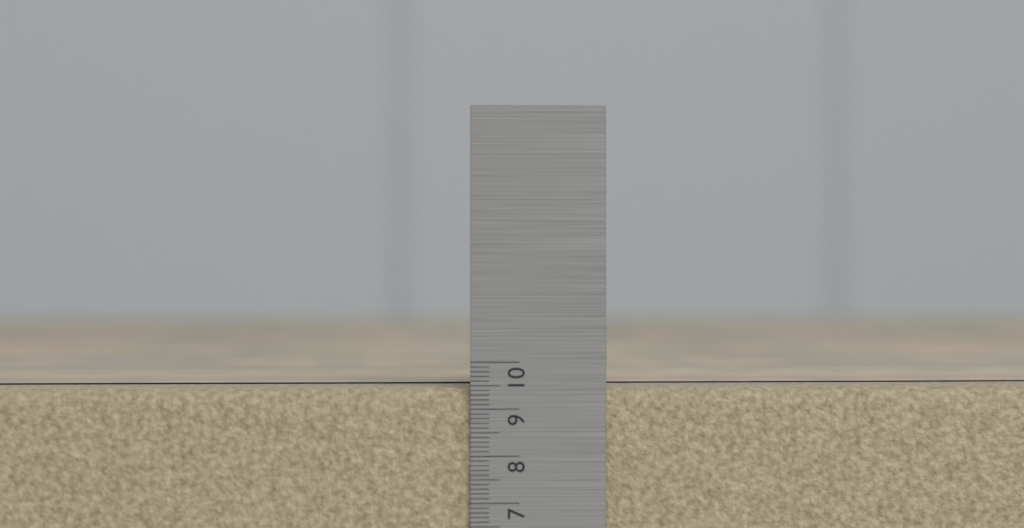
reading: 9.5 (no unit)
